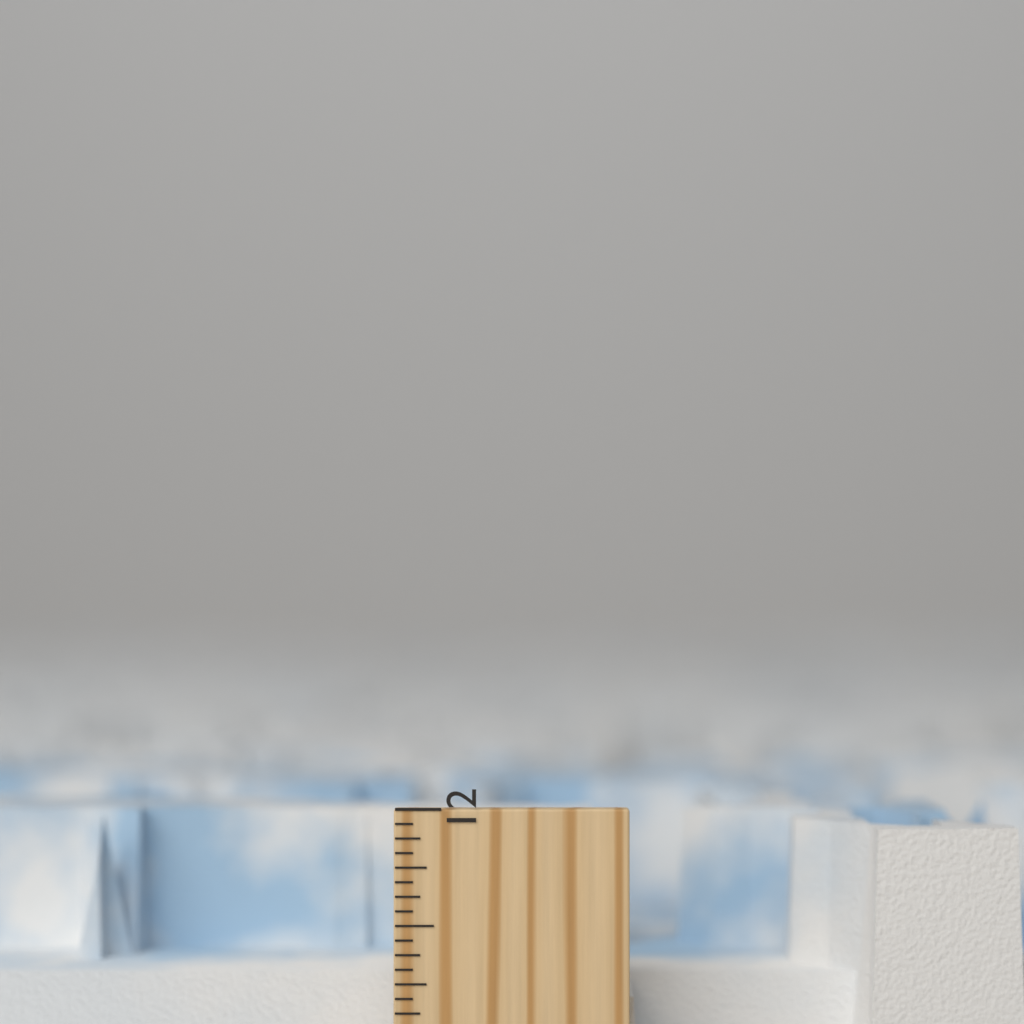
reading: 11.9375 inch
